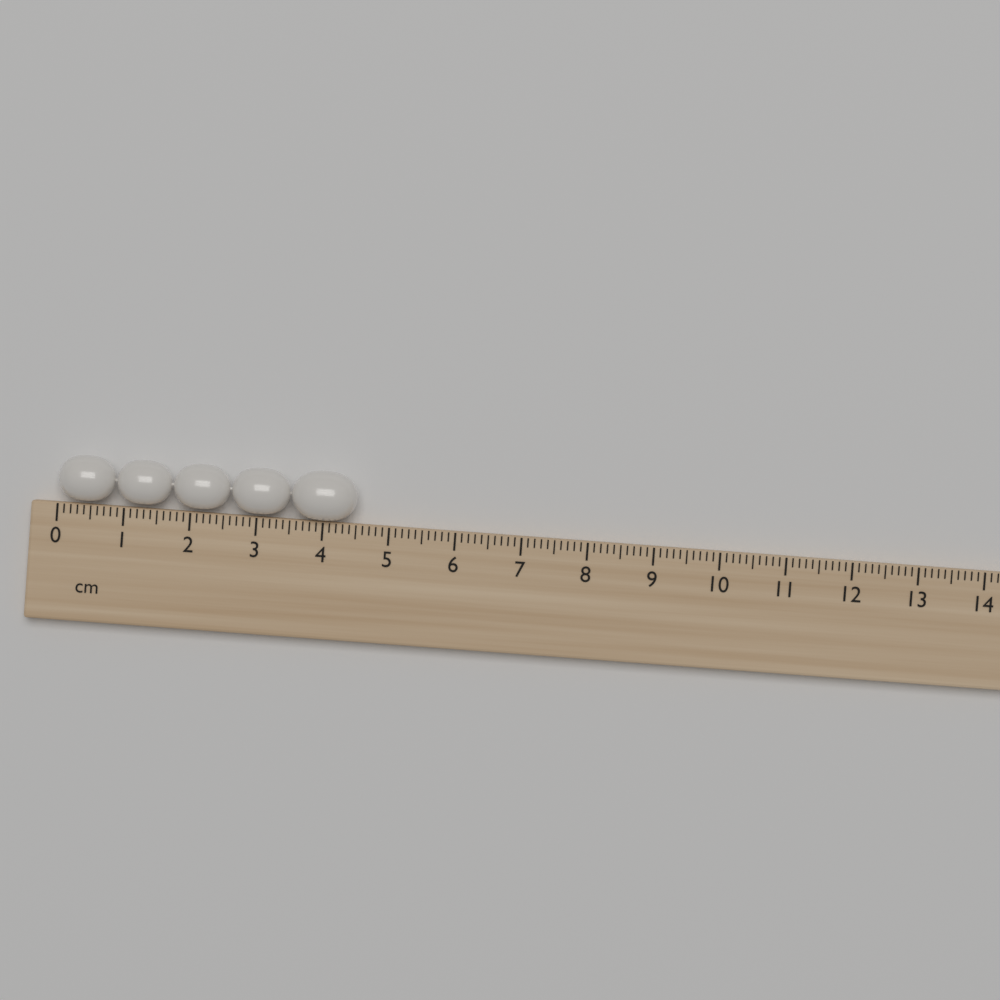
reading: 4.5 cm
